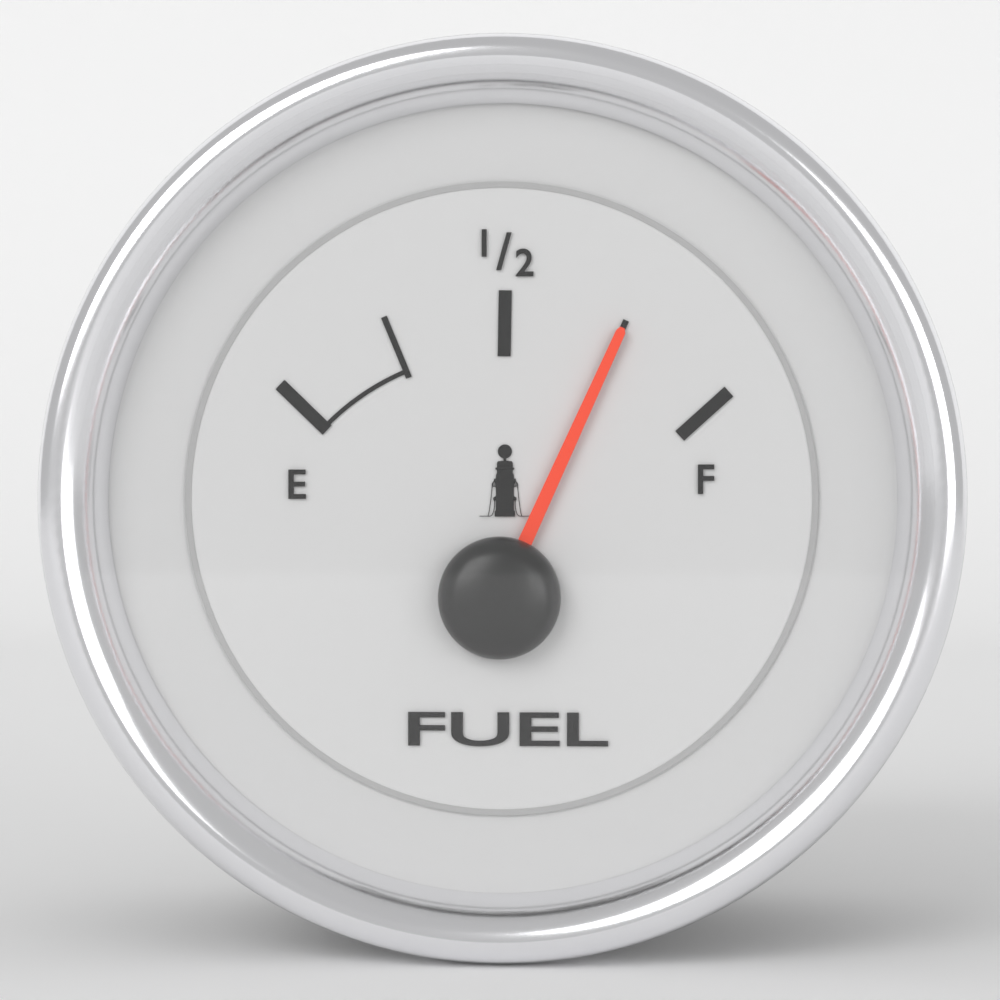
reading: 0.75 (no unit)
